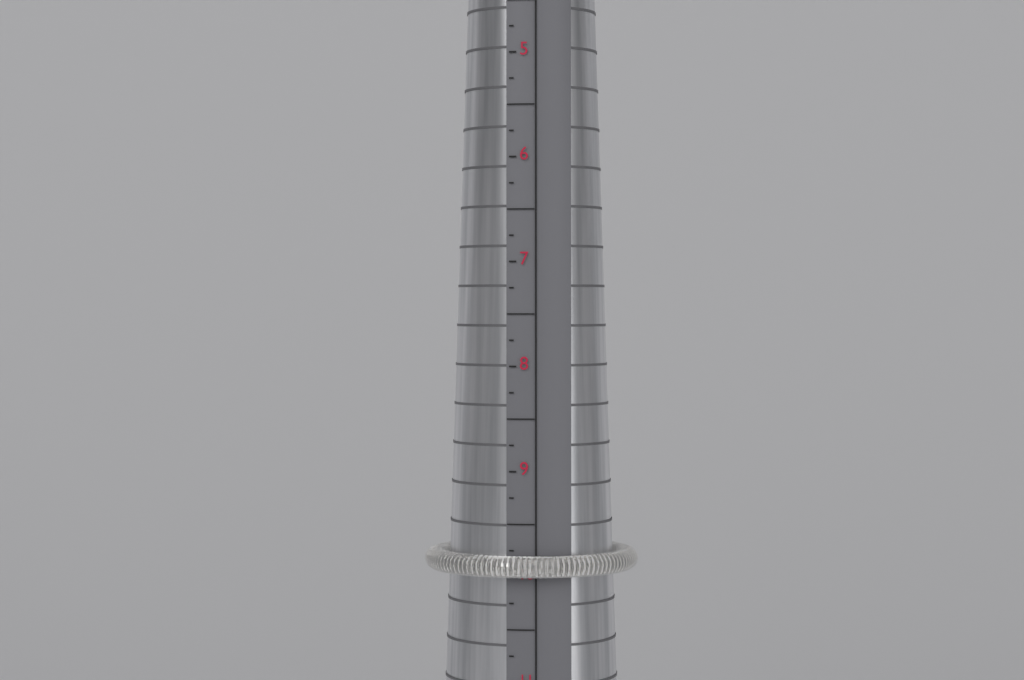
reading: 10.00 (no unit)
